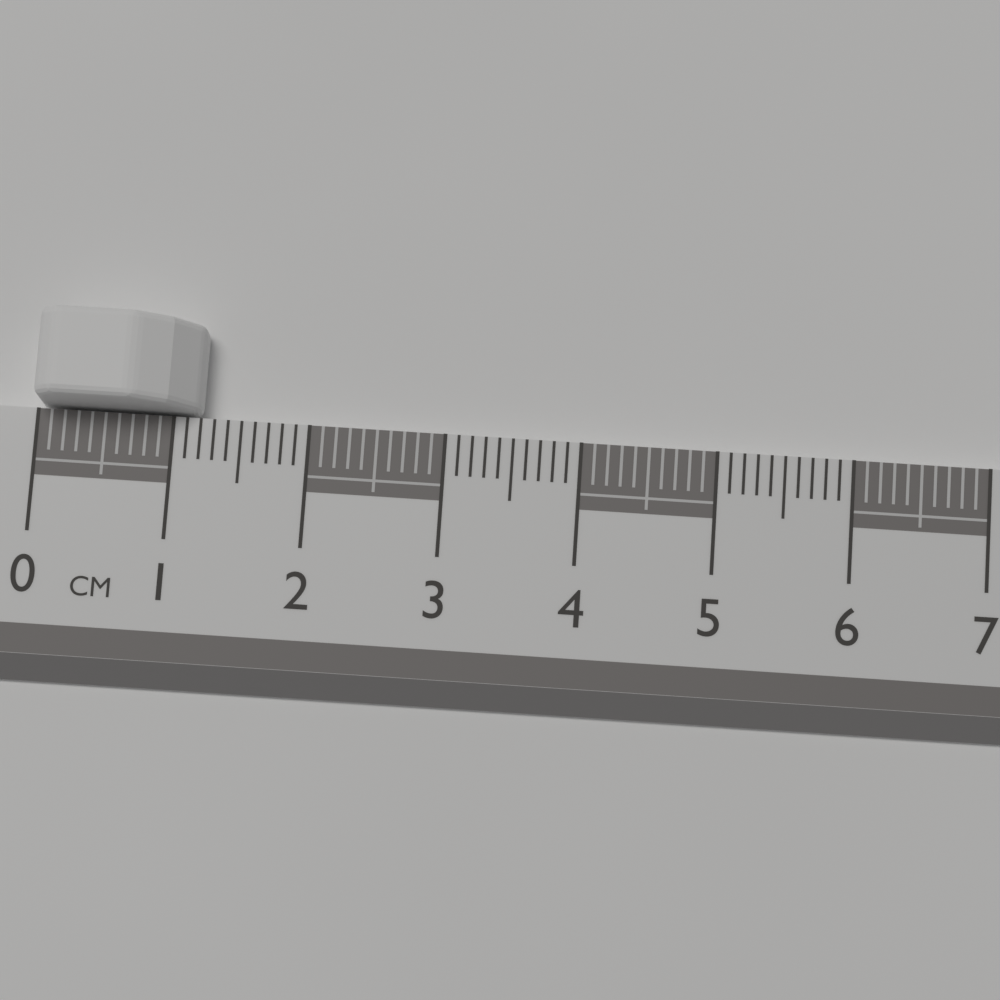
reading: 1.2 cm
